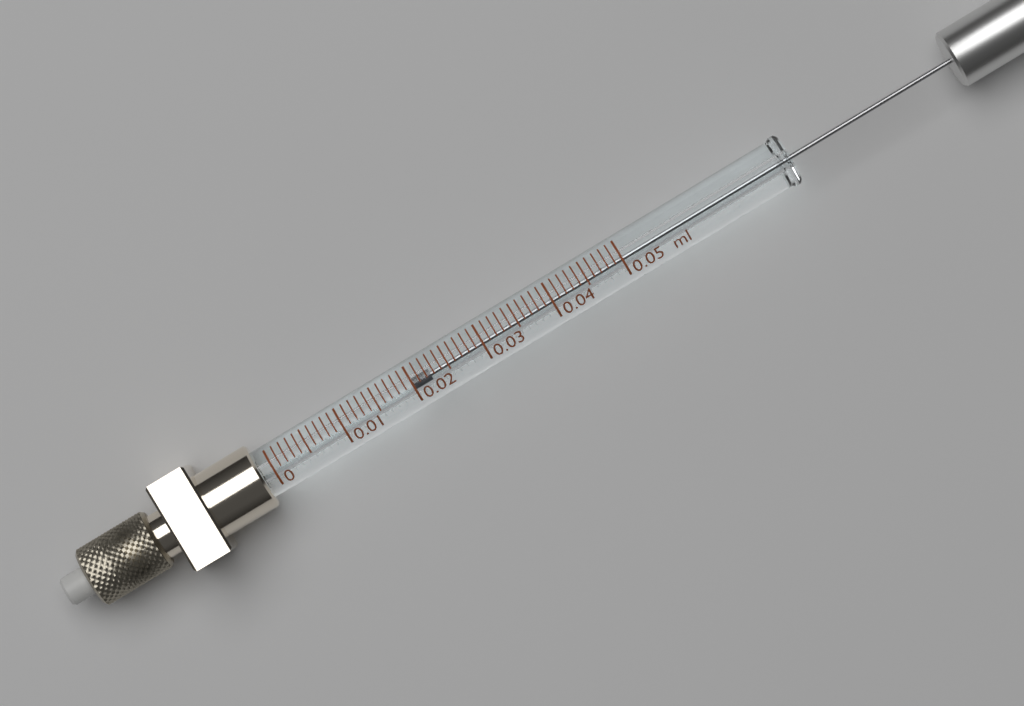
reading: 0.020 ml
